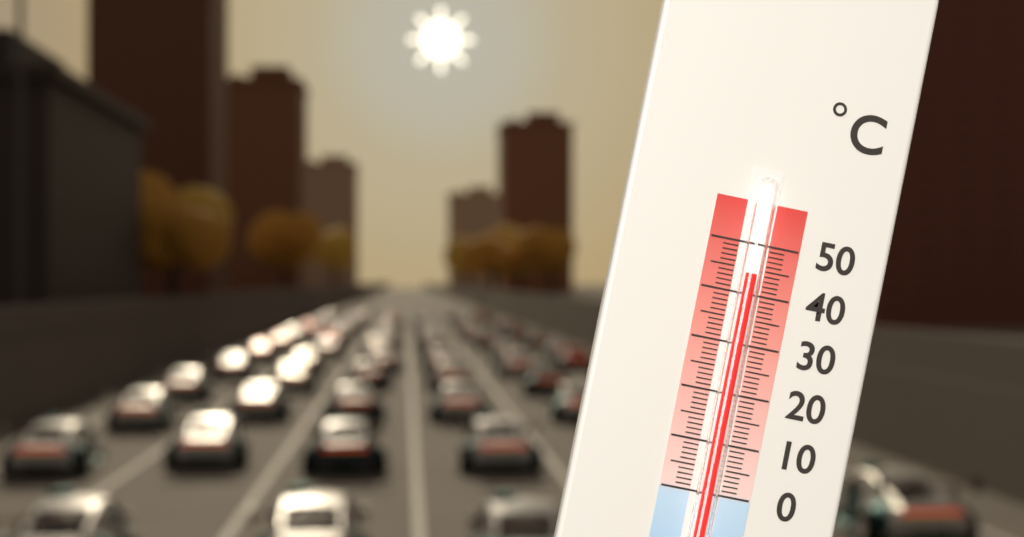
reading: 44 °C
